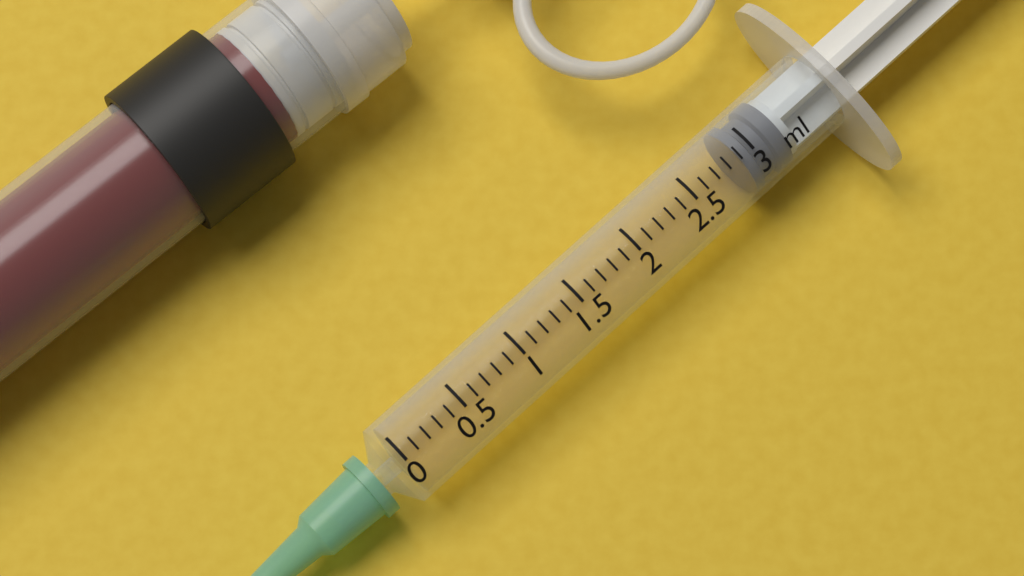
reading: 2.9 ml
